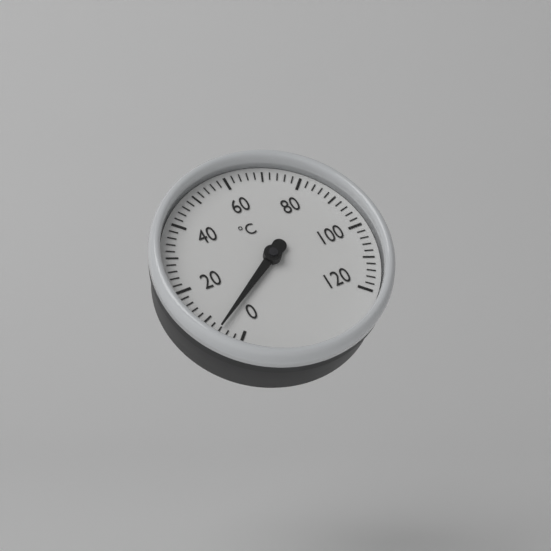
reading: 6 °C
